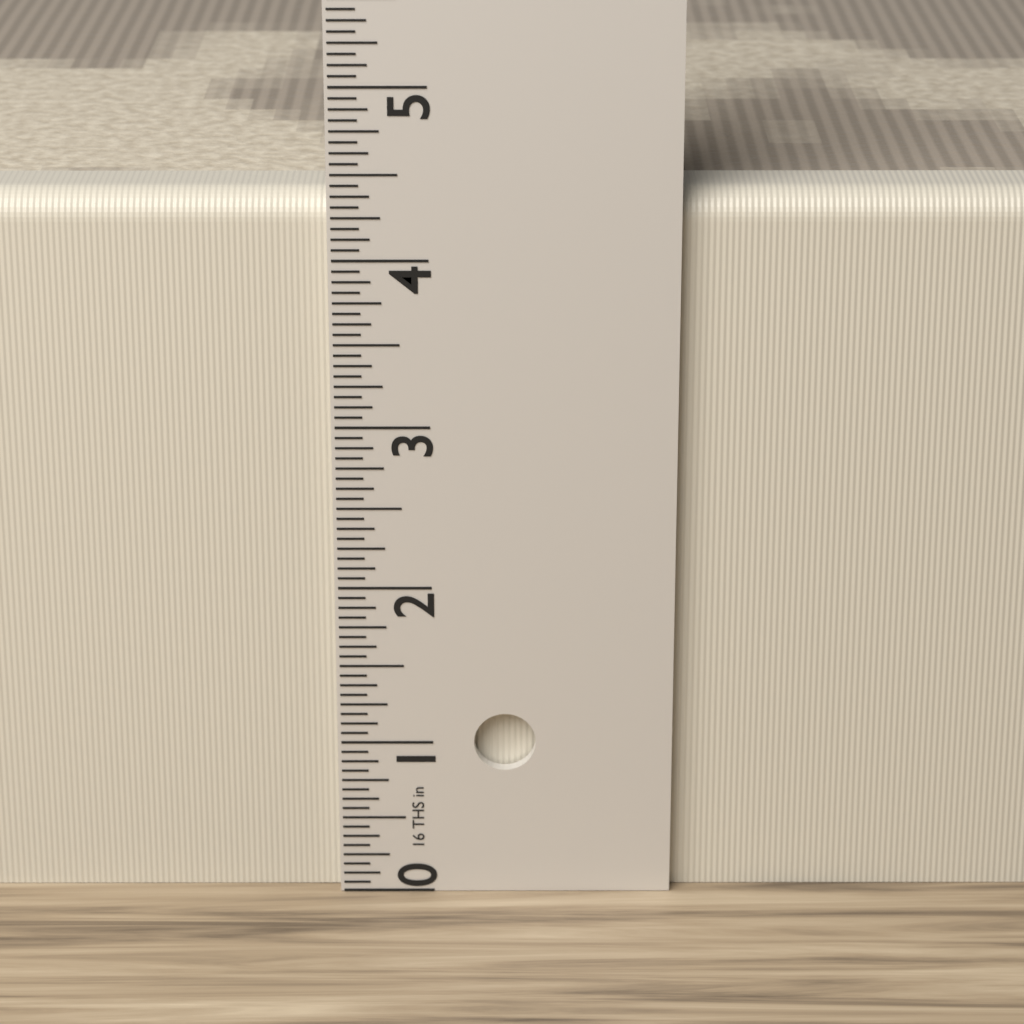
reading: 4.3750 in
